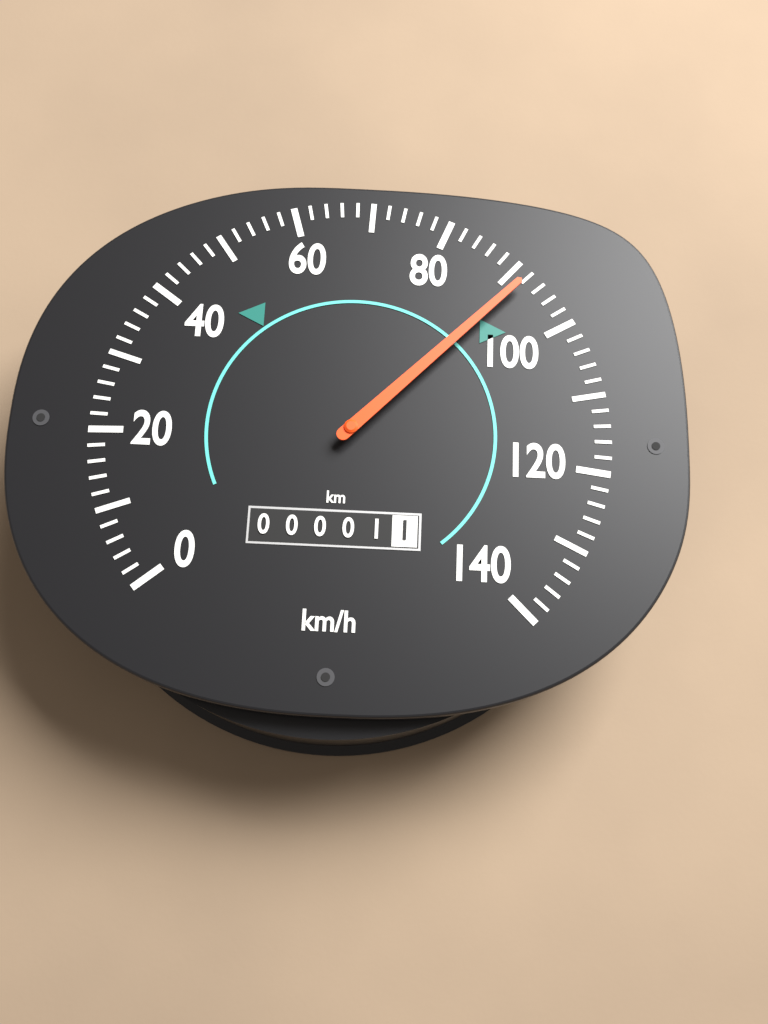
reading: 92 km/h
